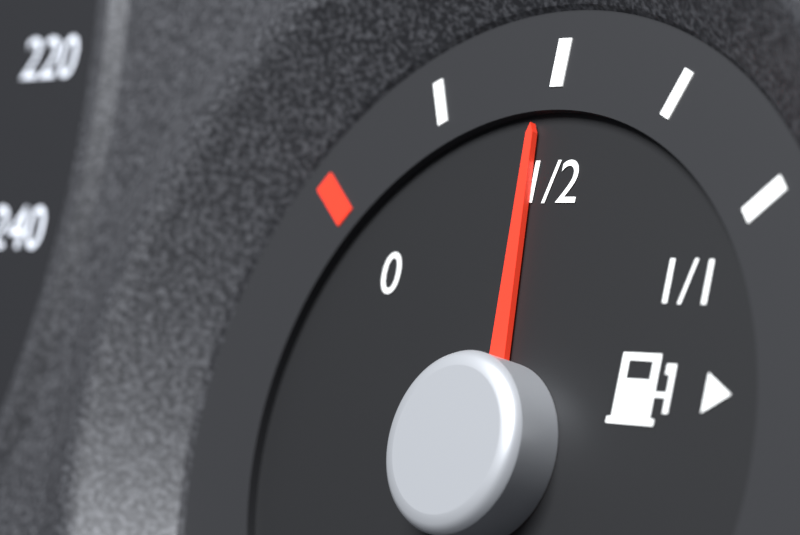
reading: 0.45 (no unit)
